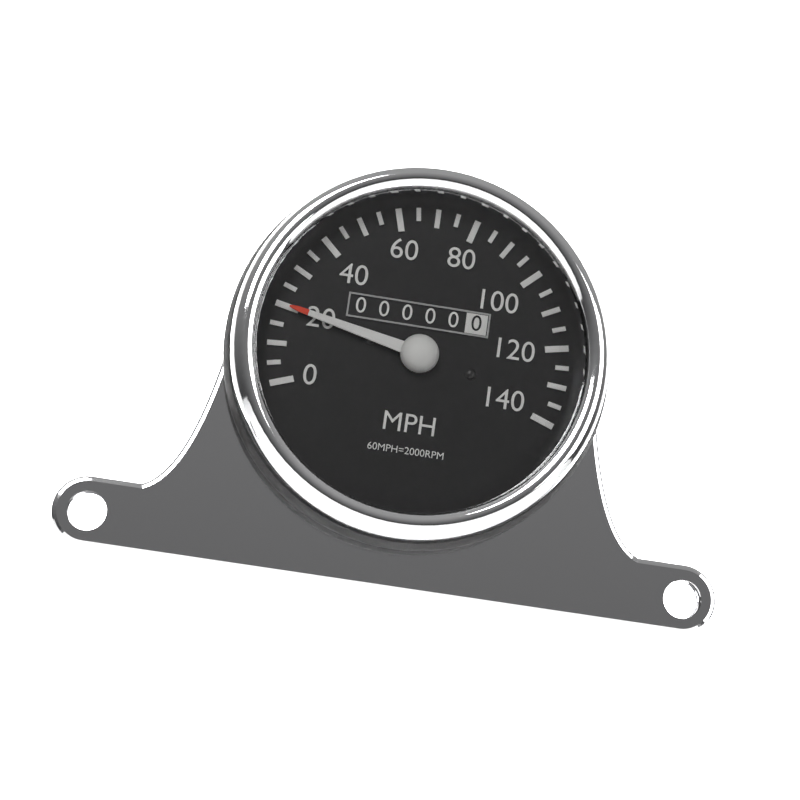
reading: 20 MPH
